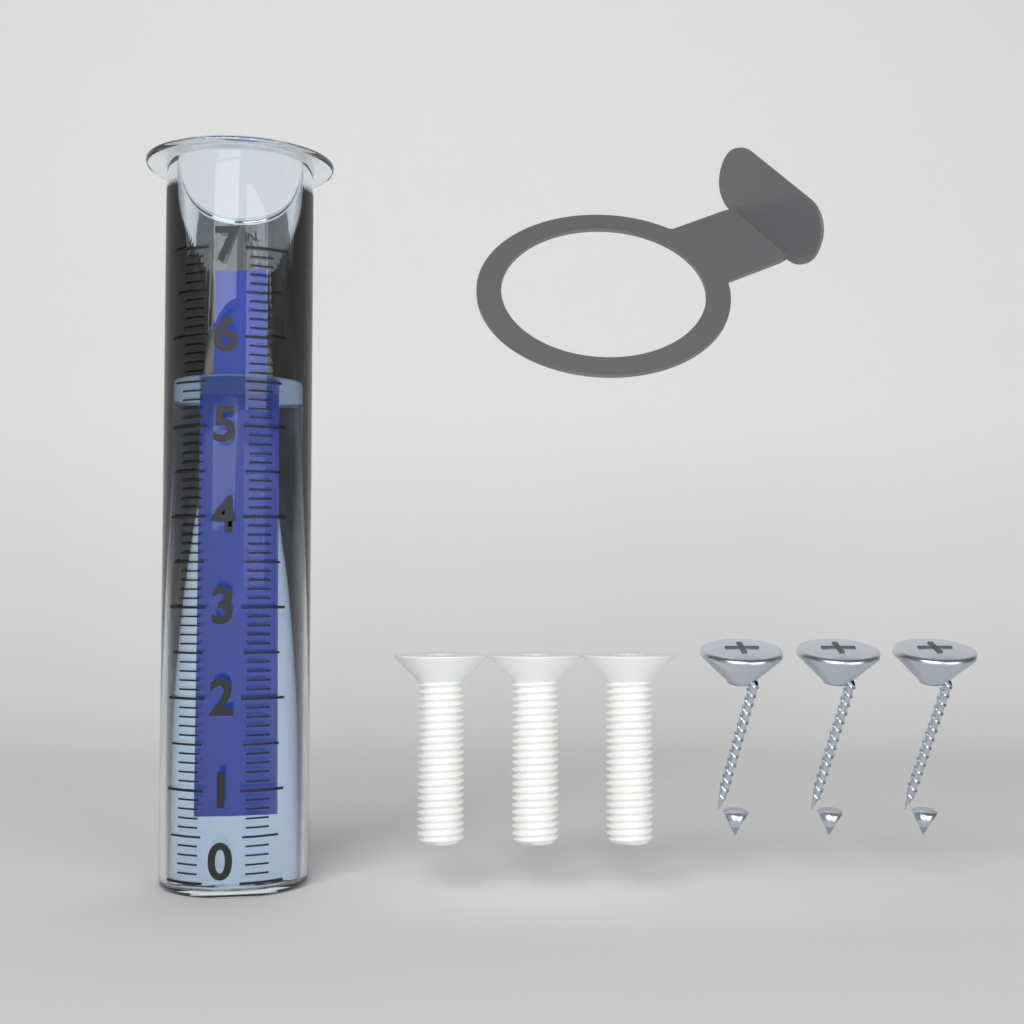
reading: 5.6 in
